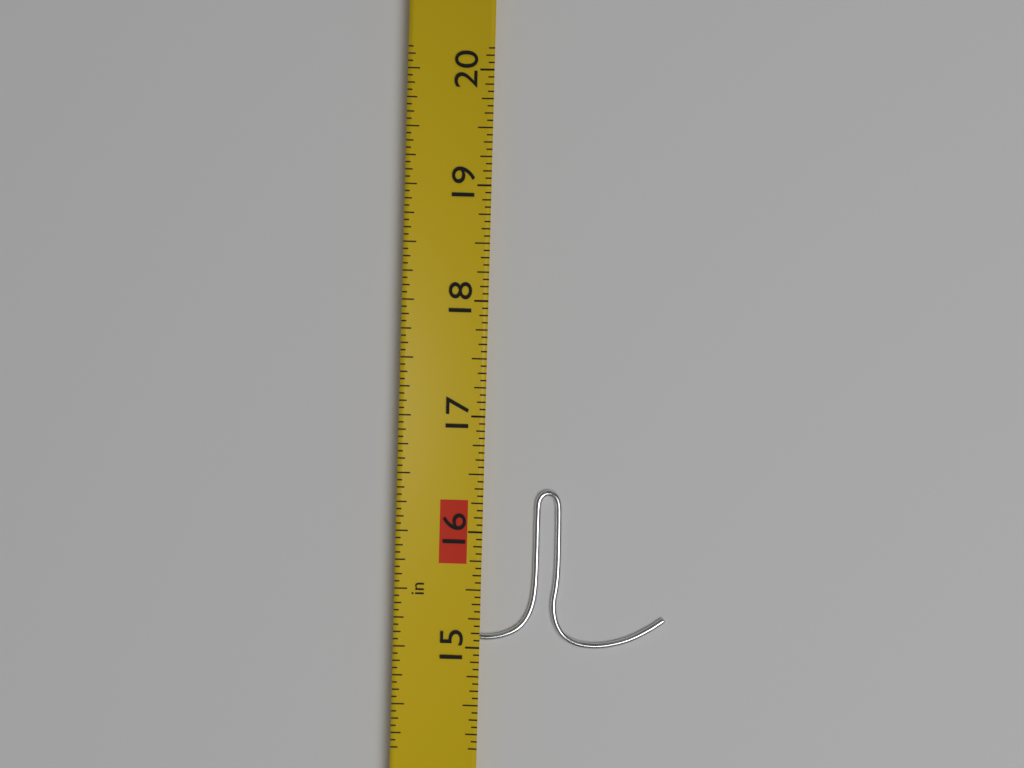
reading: 16.3750 in
